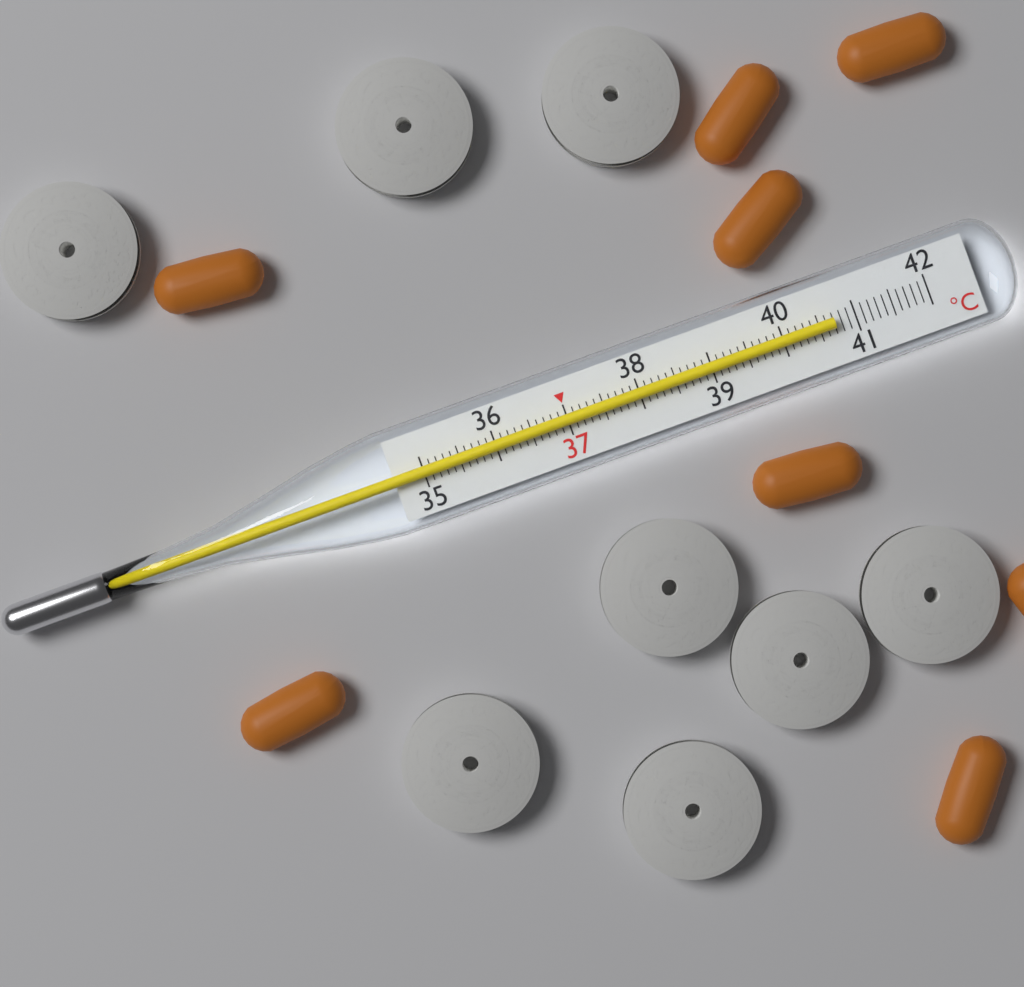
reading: 40.7 °C
